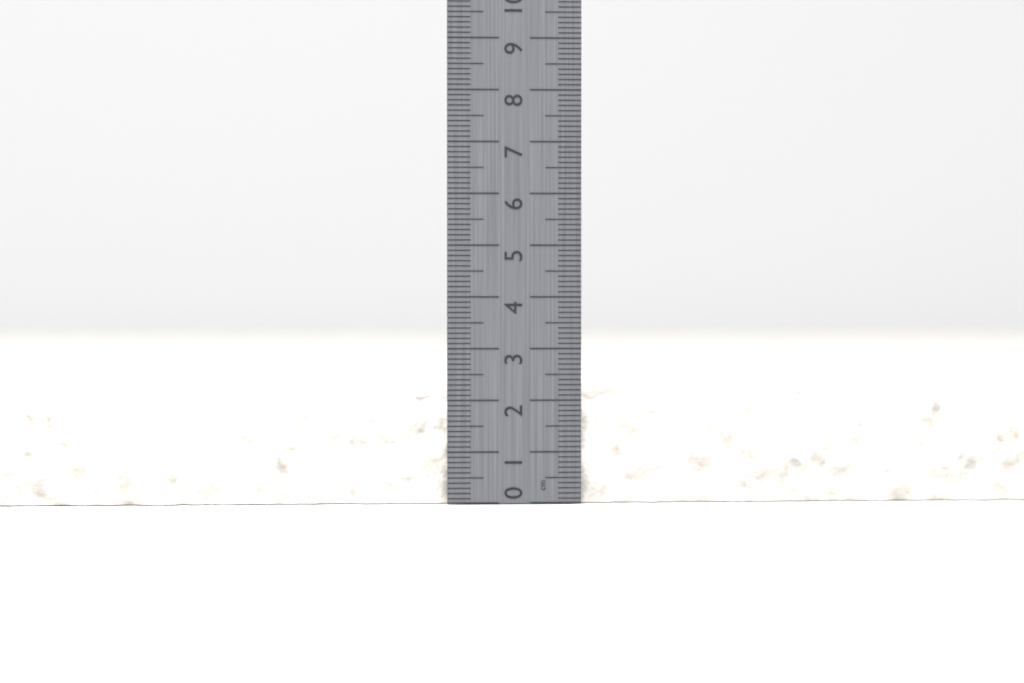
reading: 2.1 cm
